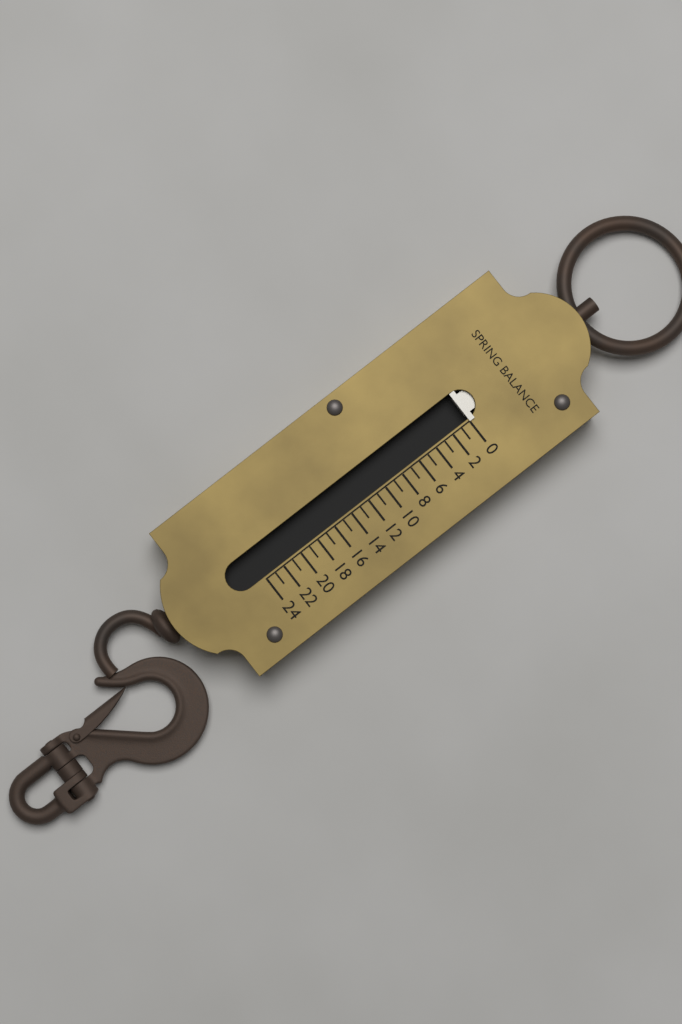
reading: 0 (no unit)
